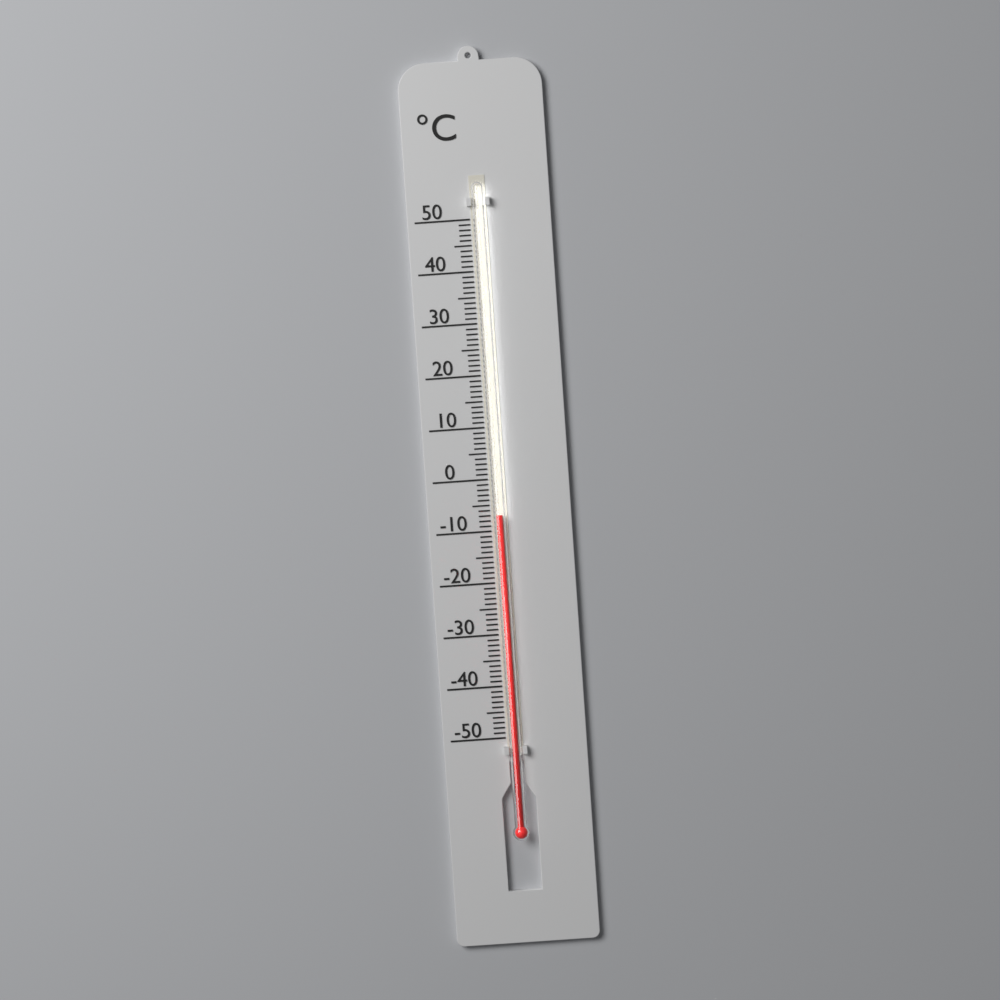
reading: -7 °C
